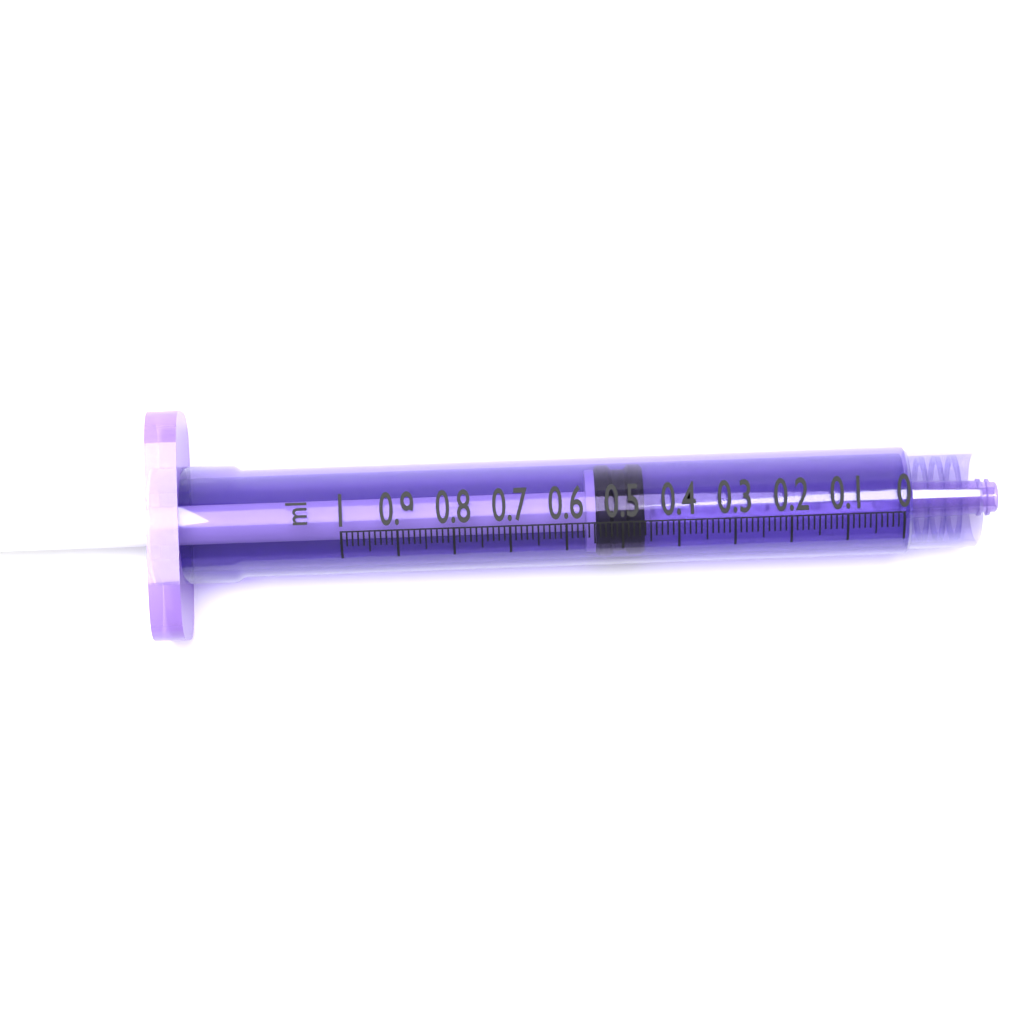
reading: 0.46 ml
